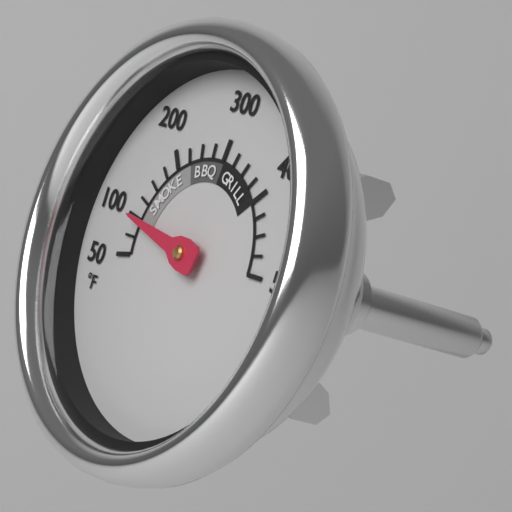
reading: 100 °F
